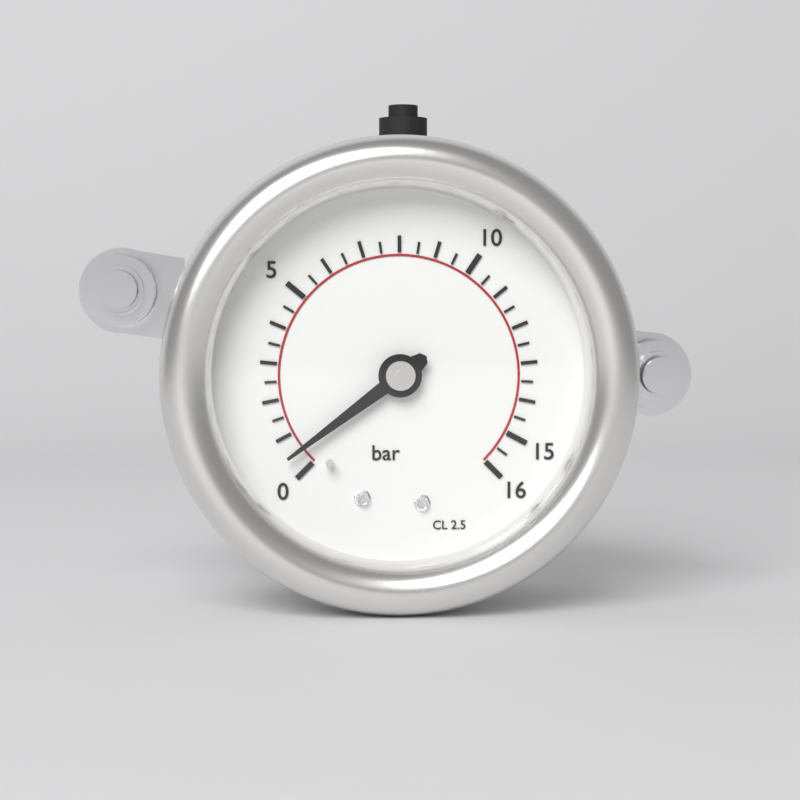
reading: 0.5 bar
